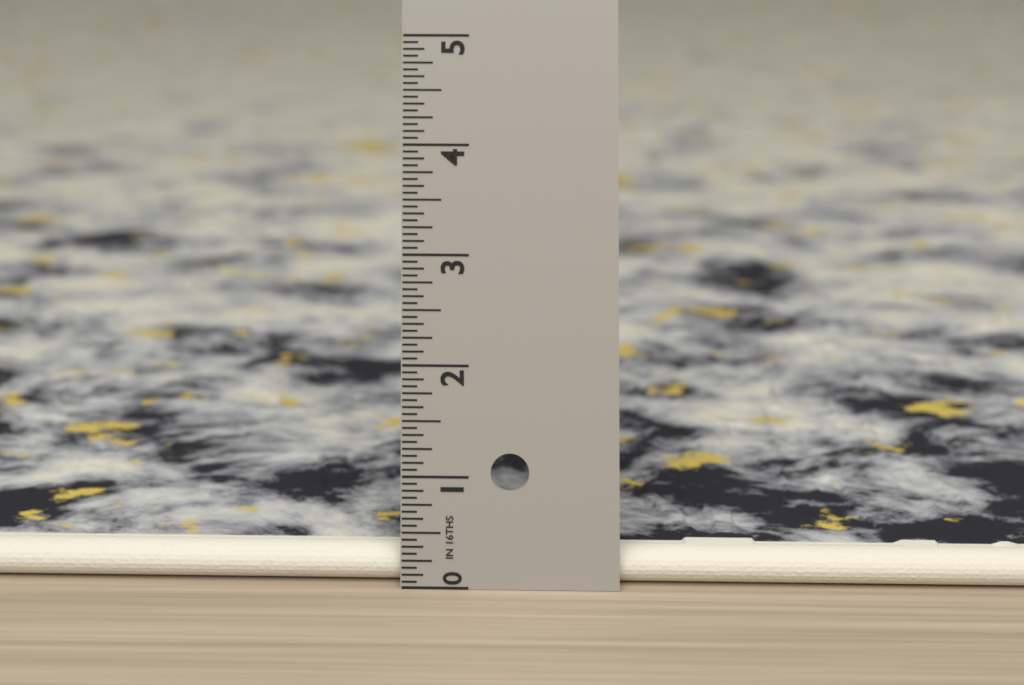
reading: 0.3125 in
